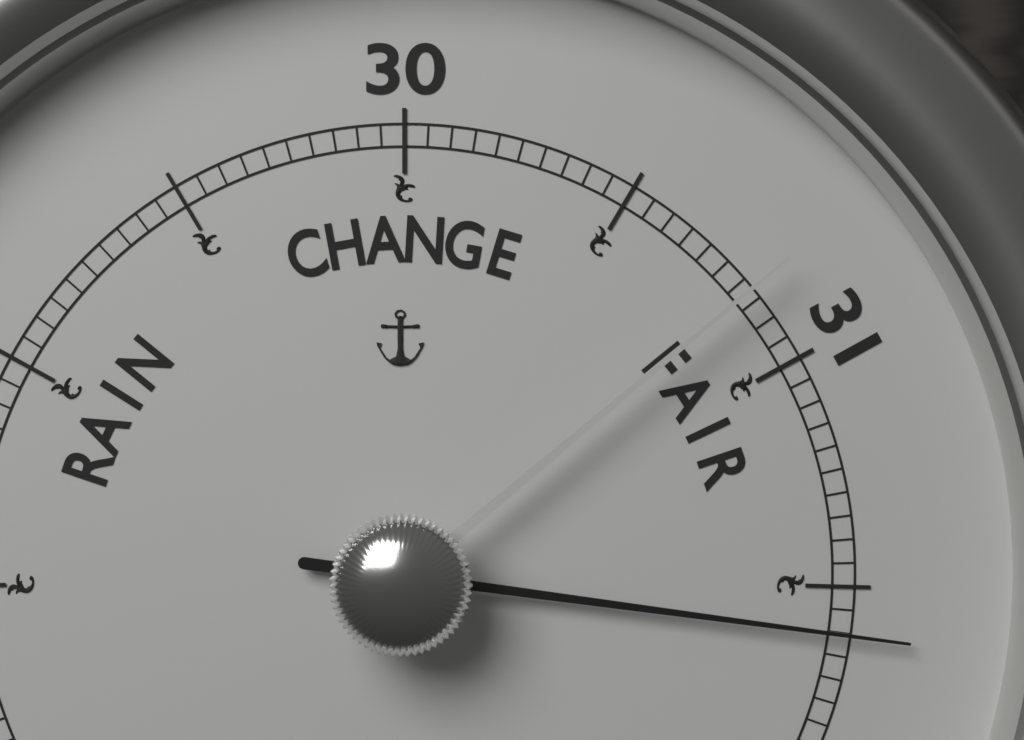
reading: 31.60 (no unit)
